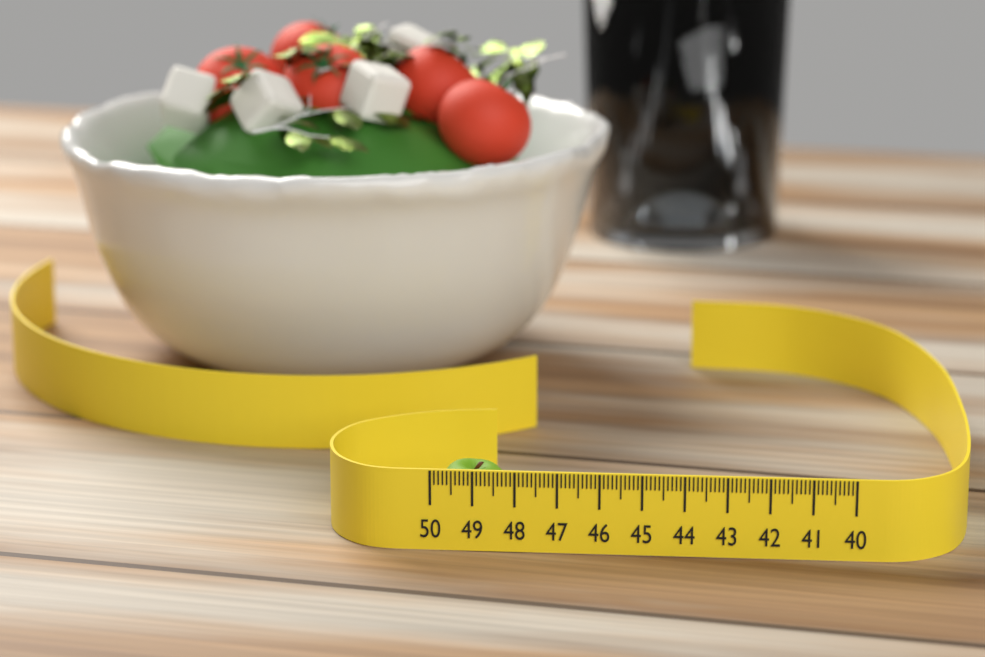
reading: 48.1 (no unit)
